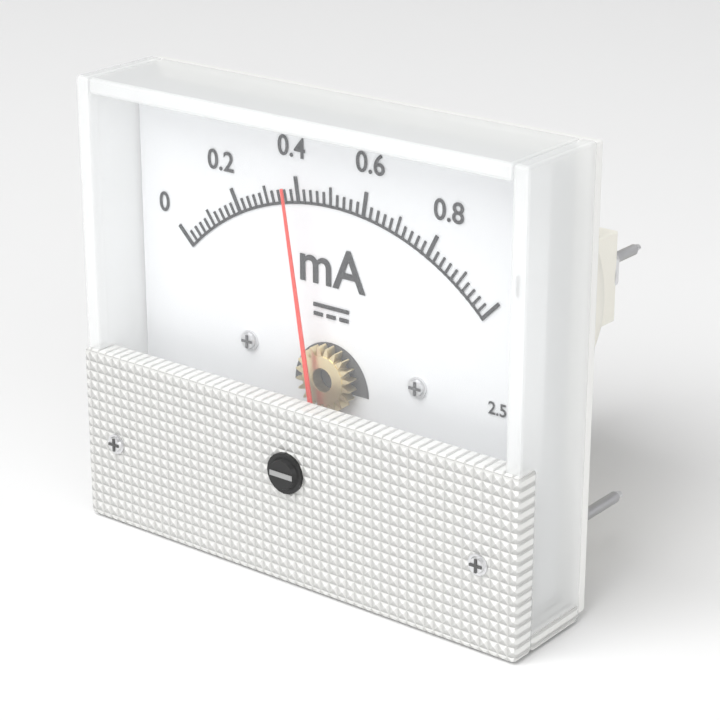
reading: 0.40 mA
